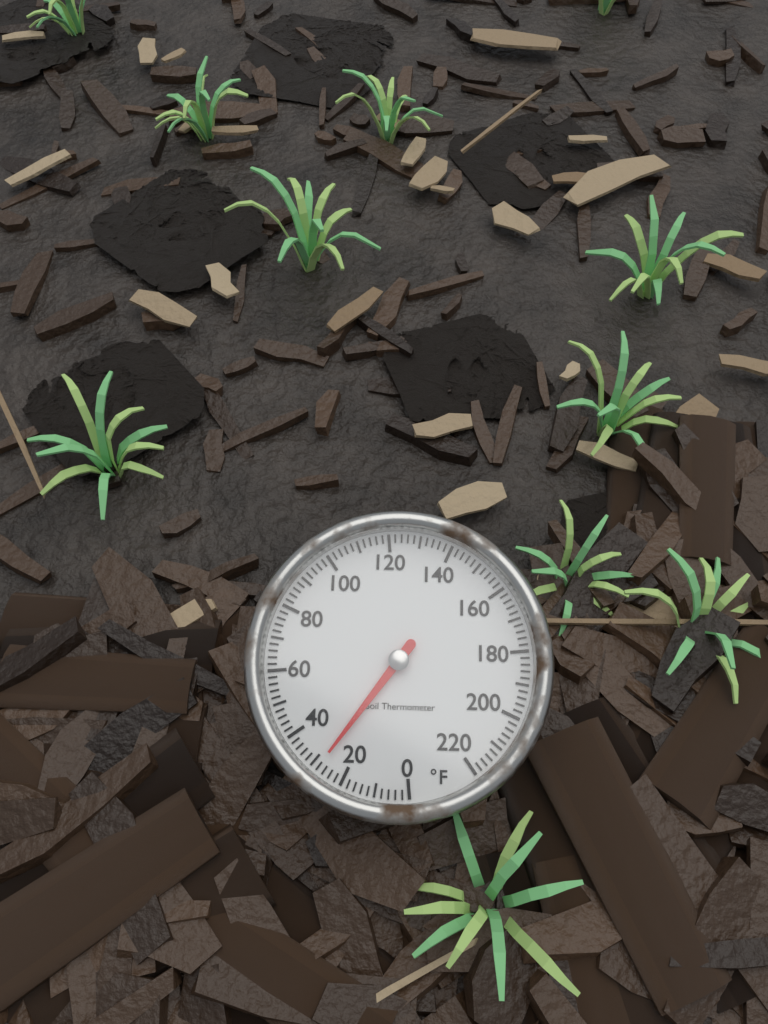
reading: 28 °F
